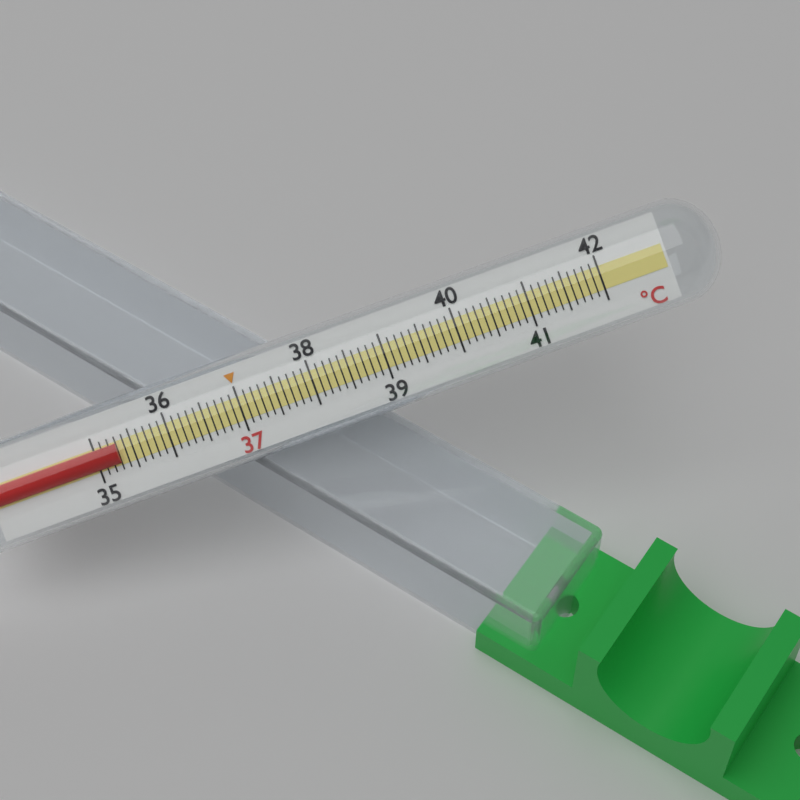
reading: 35.3 °C
